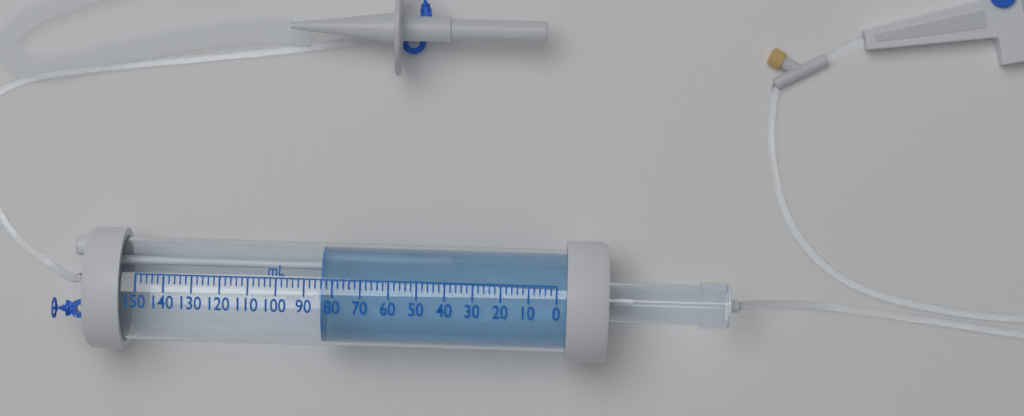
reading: 84 mL
